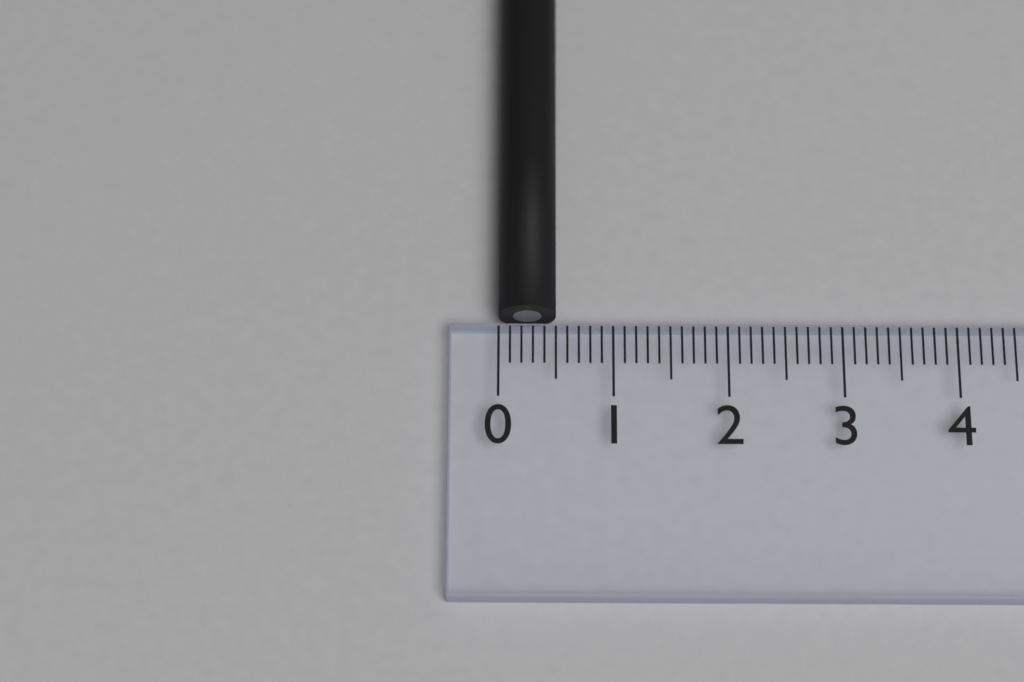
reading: 0.5 (no unit)
